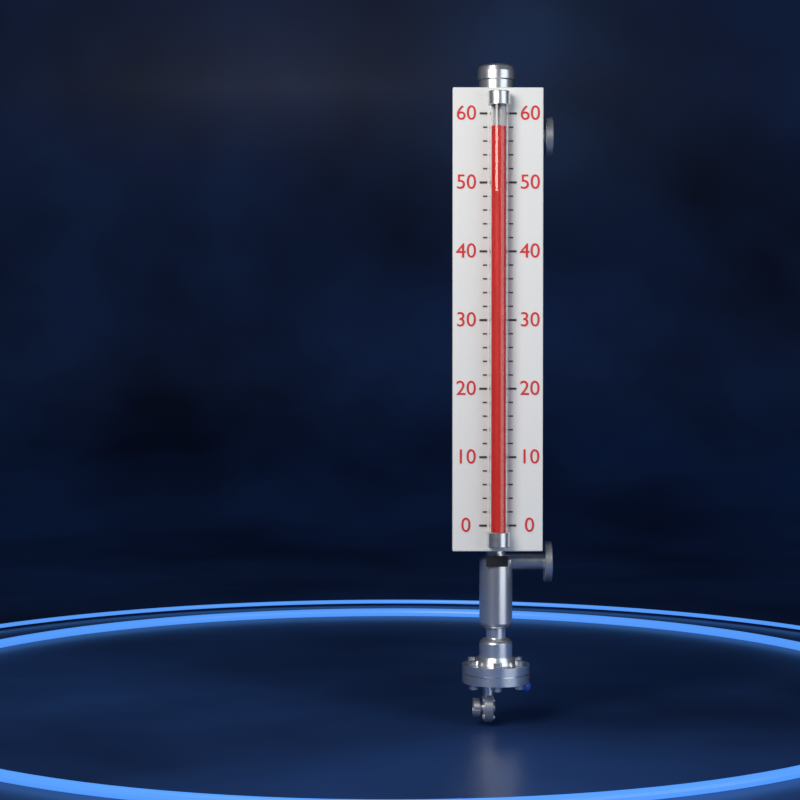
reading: 58 (no unit)
